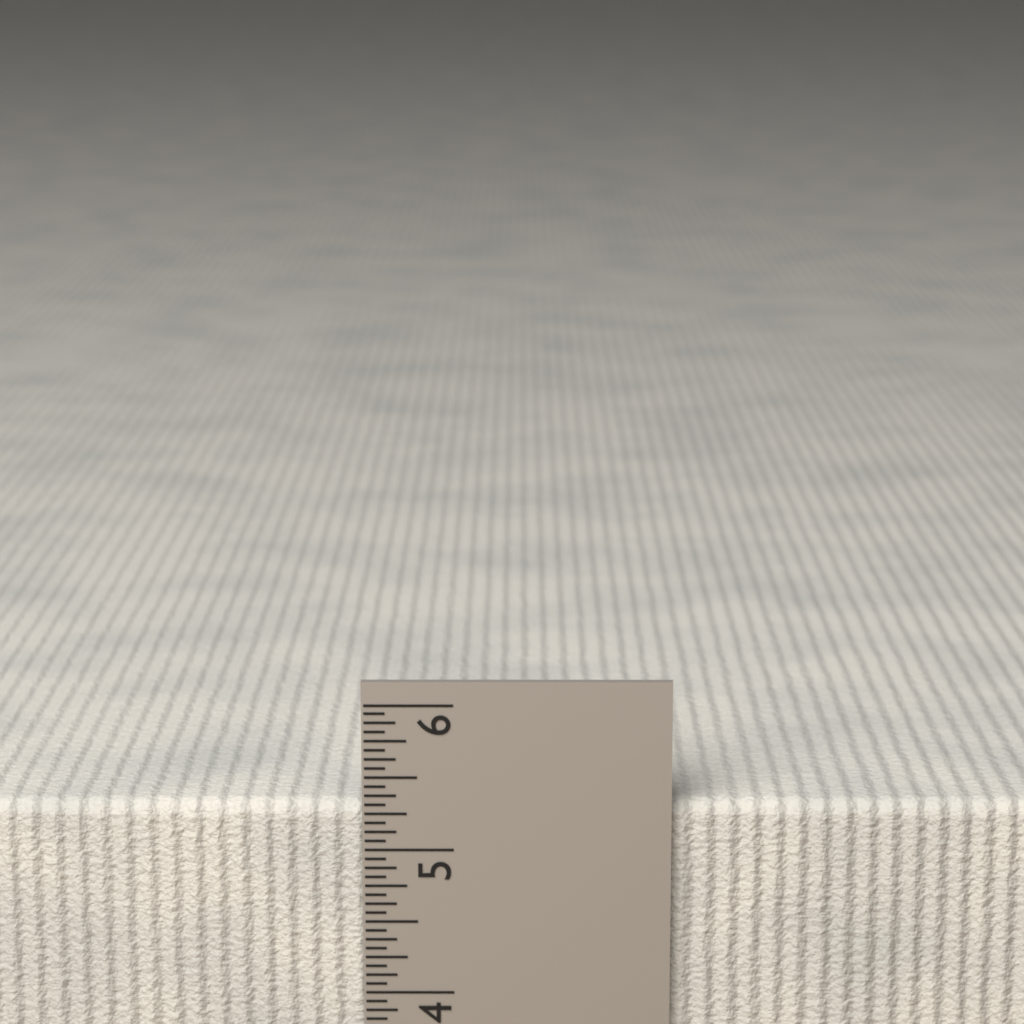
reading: 5.3125 in
